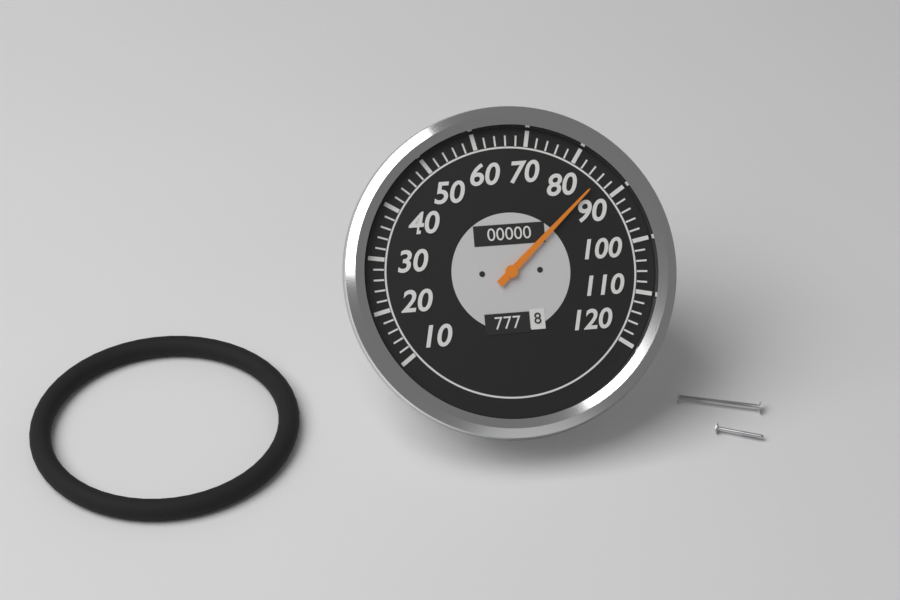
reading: 86 (no unit)
